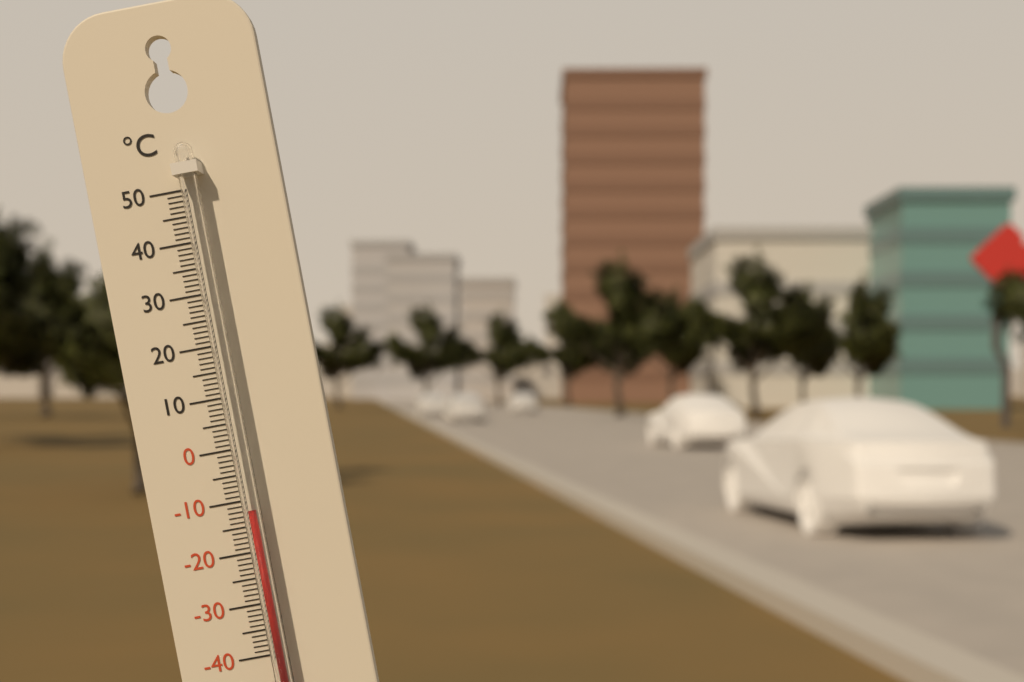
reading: -12 °C
